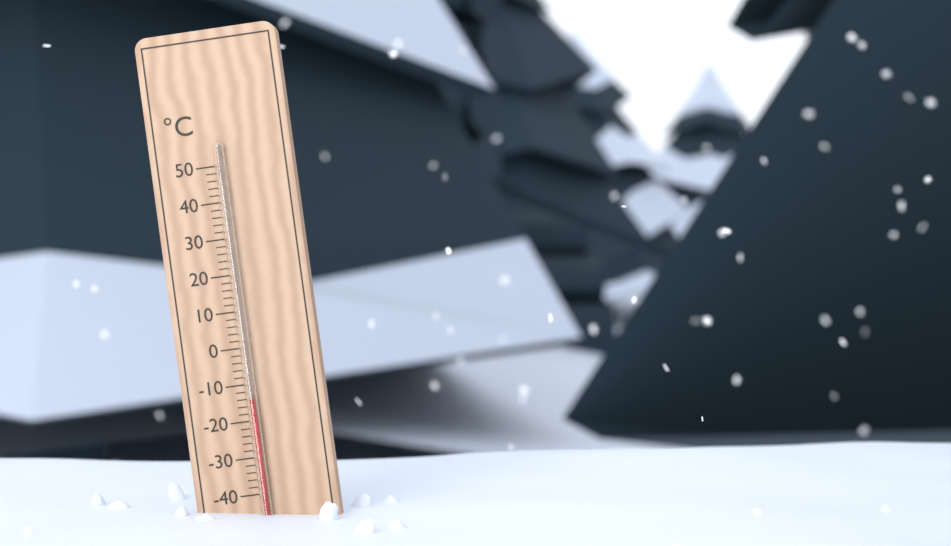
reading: -14 °C
